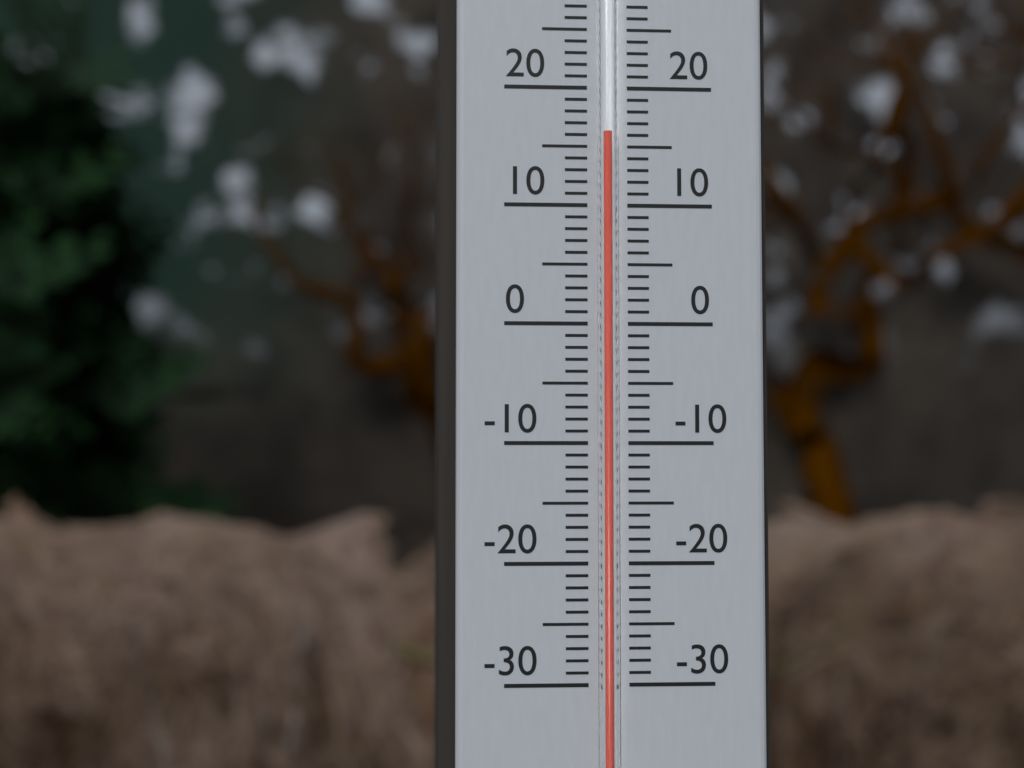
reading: 16 °C
